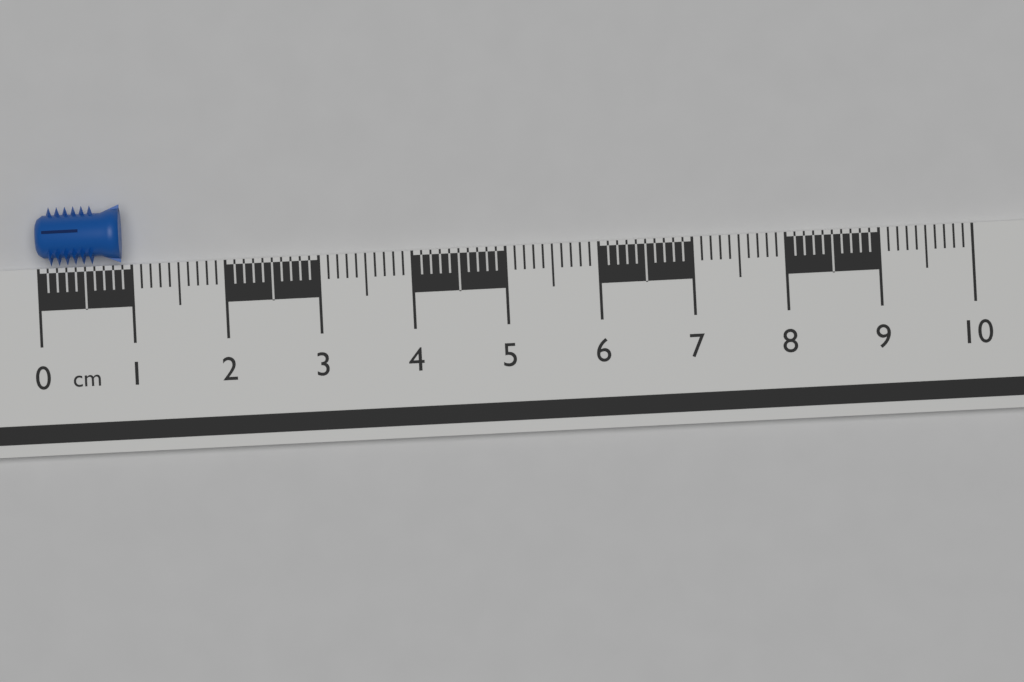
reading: 0.9 cm
